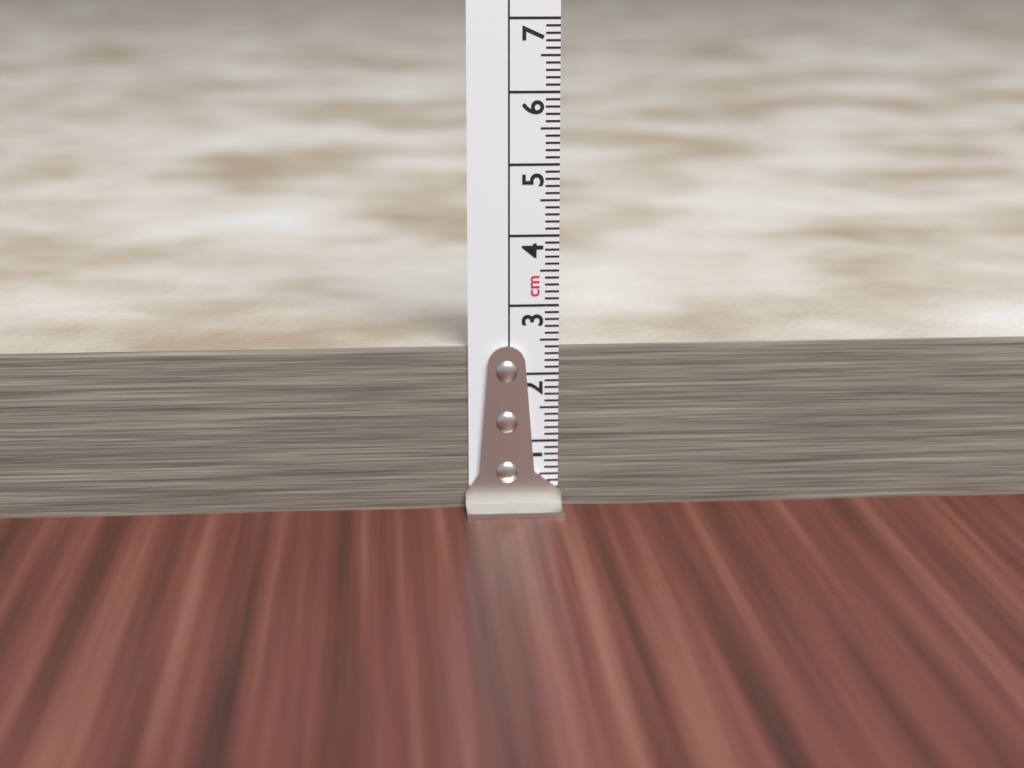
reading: 2.4 cm
